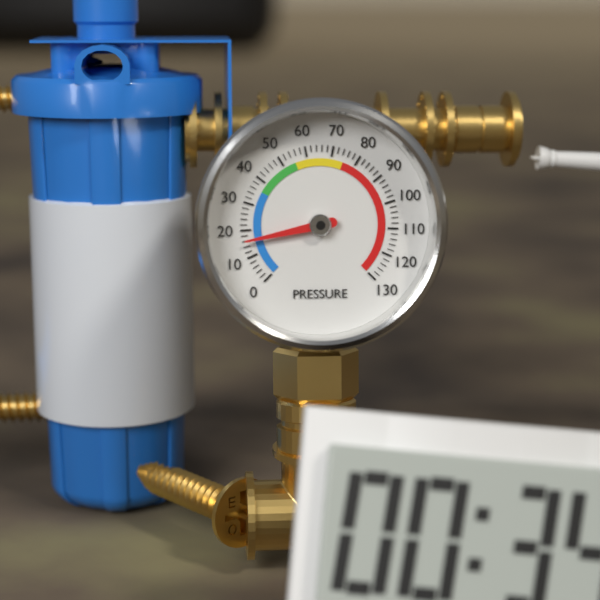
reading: 16 (no unit)
